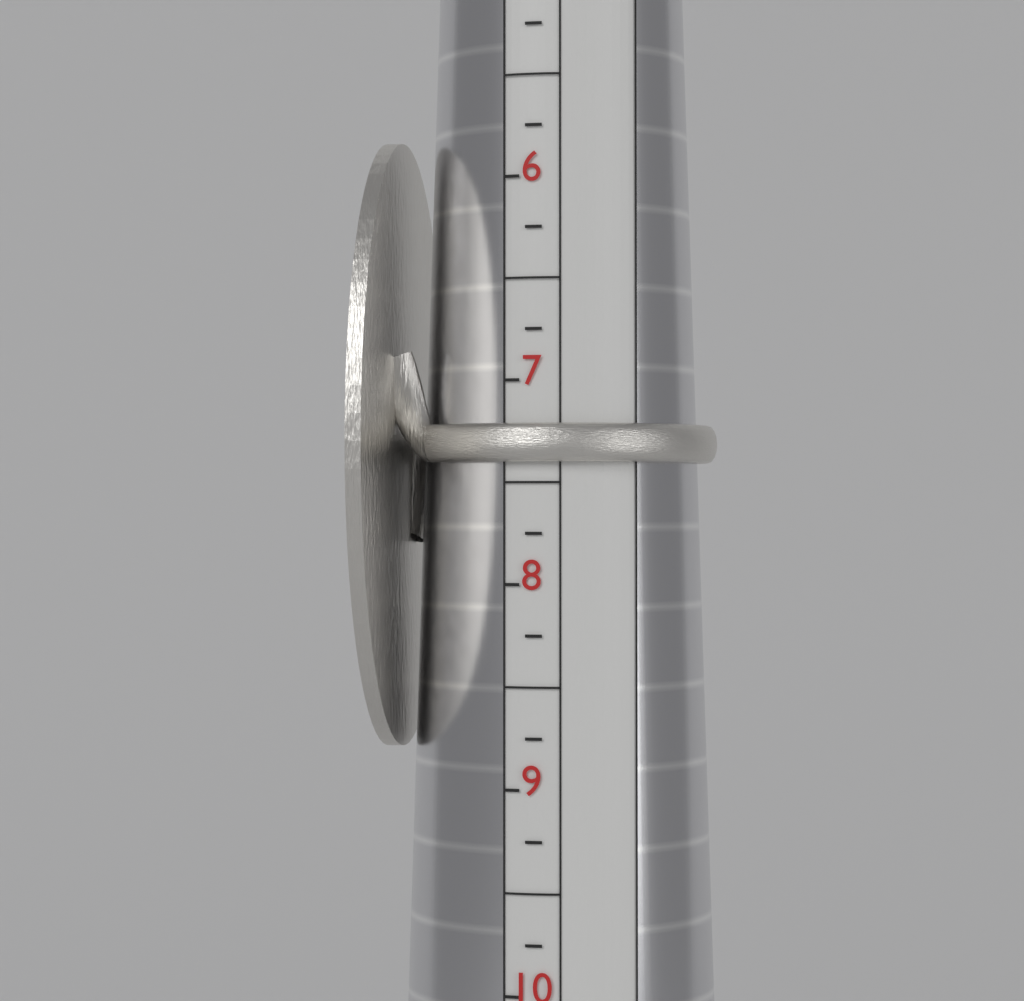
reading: 7.40 (no unit)
